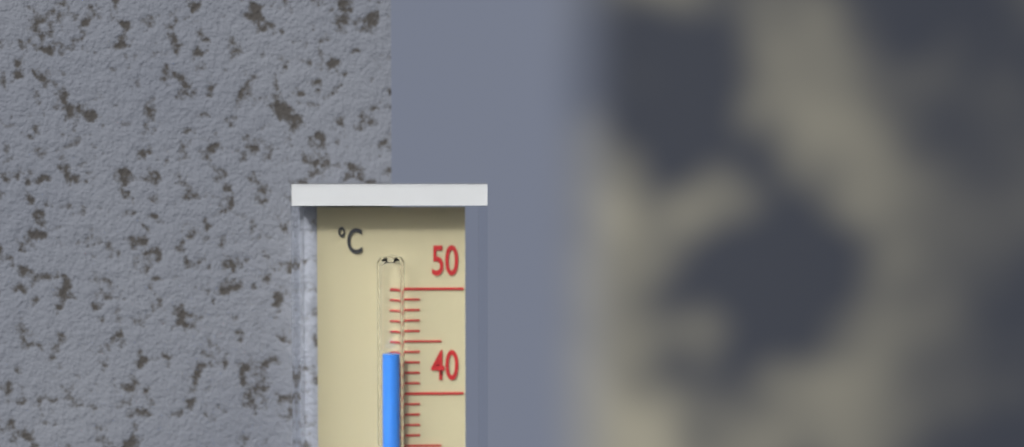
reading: 44 °C
